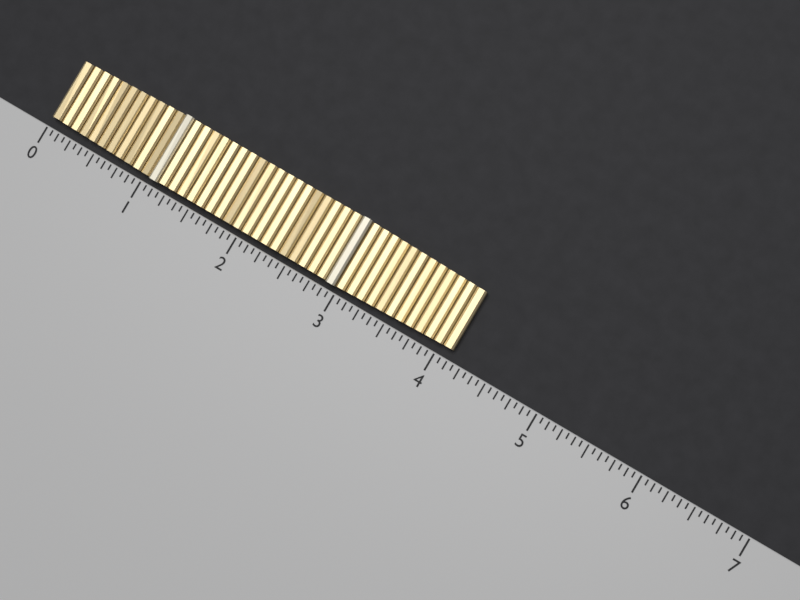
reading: 4.1250 (no unit)
